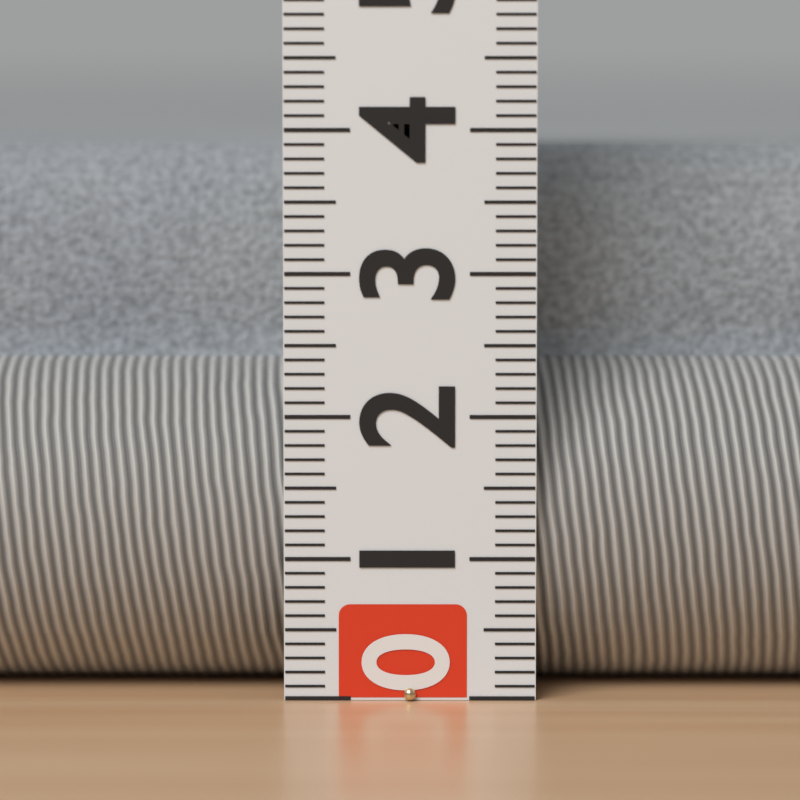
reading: 3.9 (no unit)
